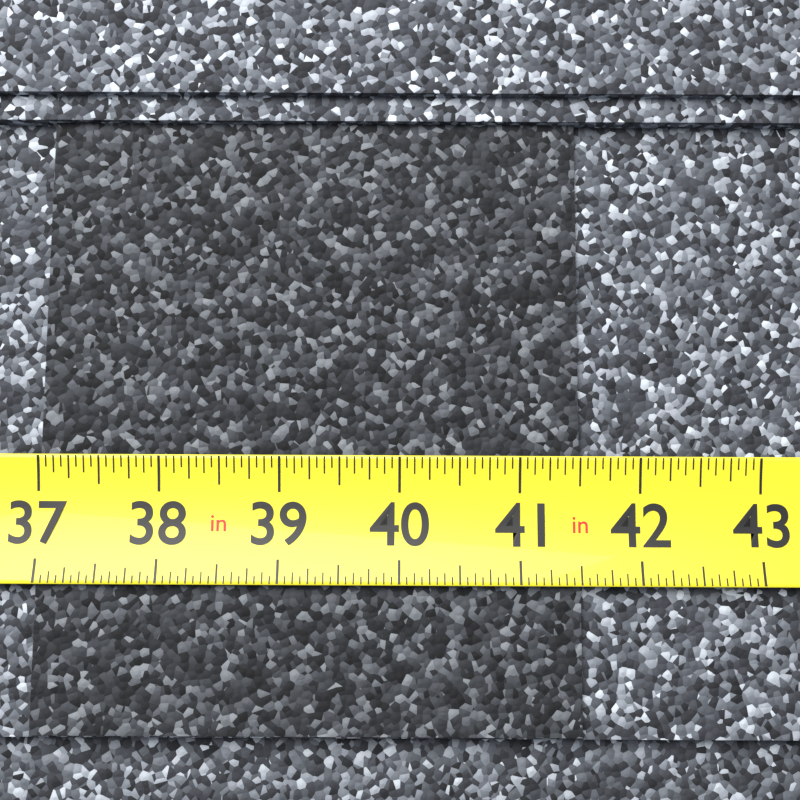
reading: 41.5000 in
